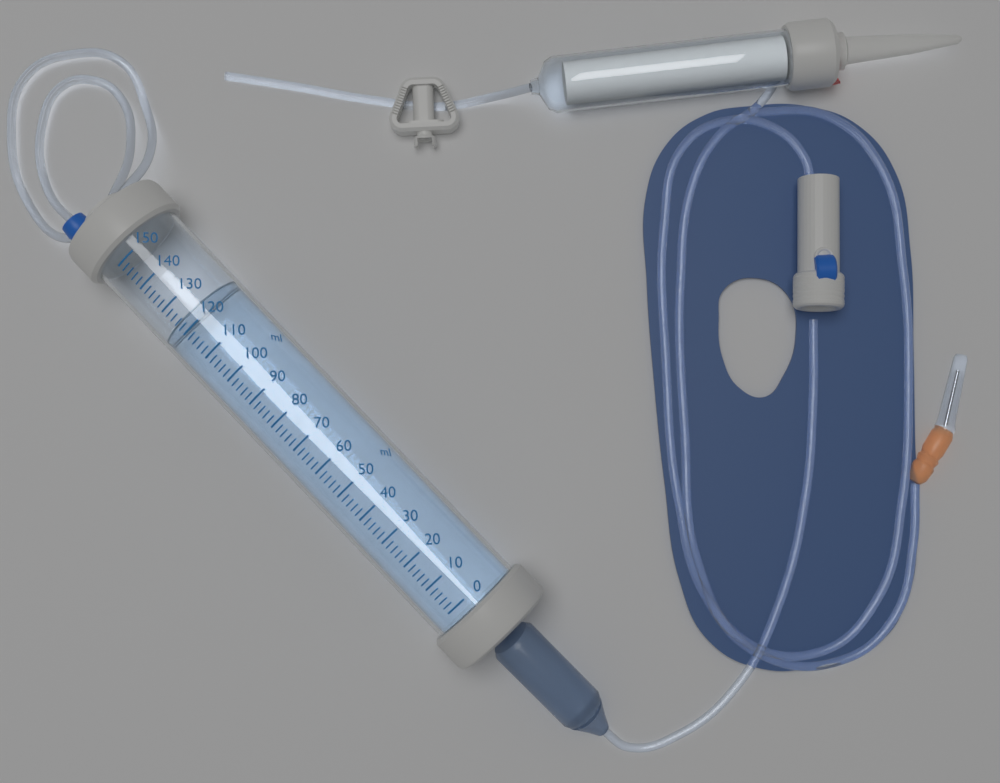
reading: 124 ml
